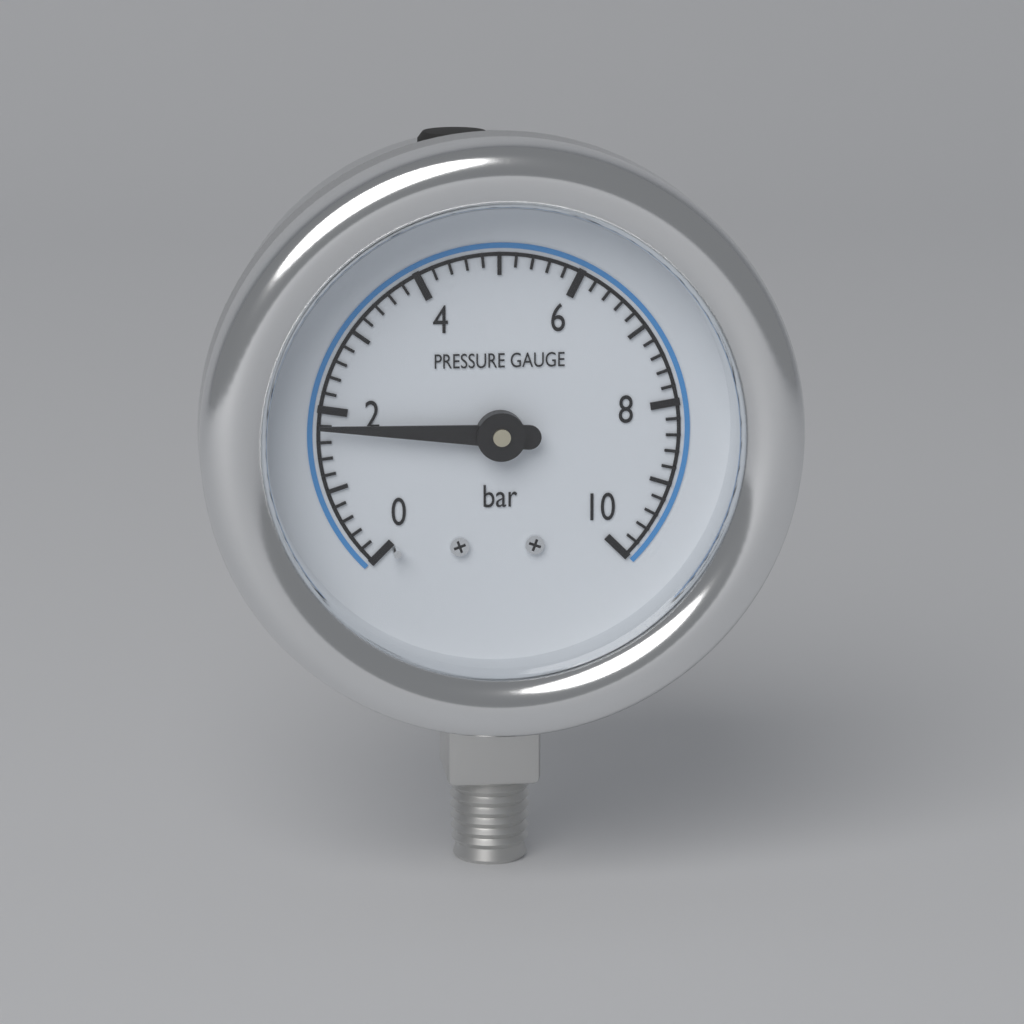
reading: 1.8 bar
